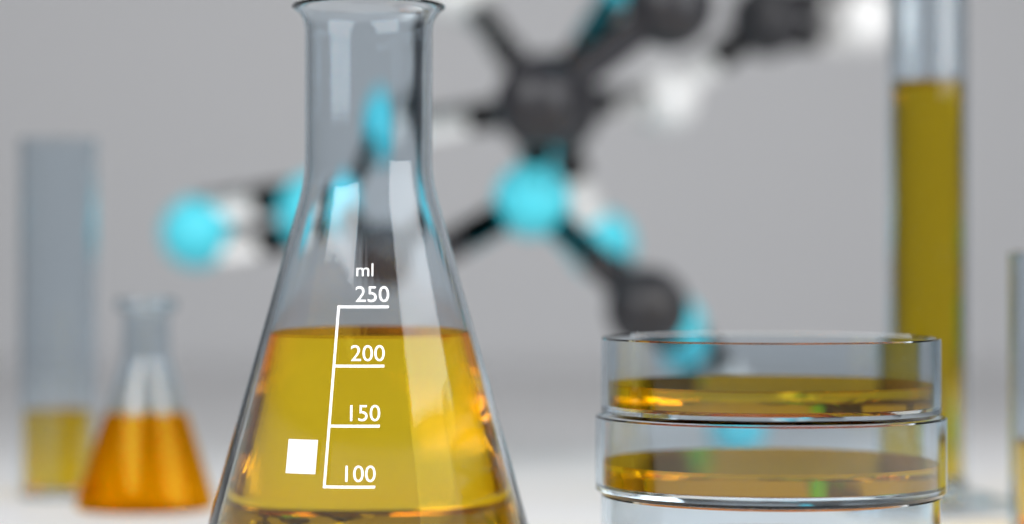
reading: 225 ml
